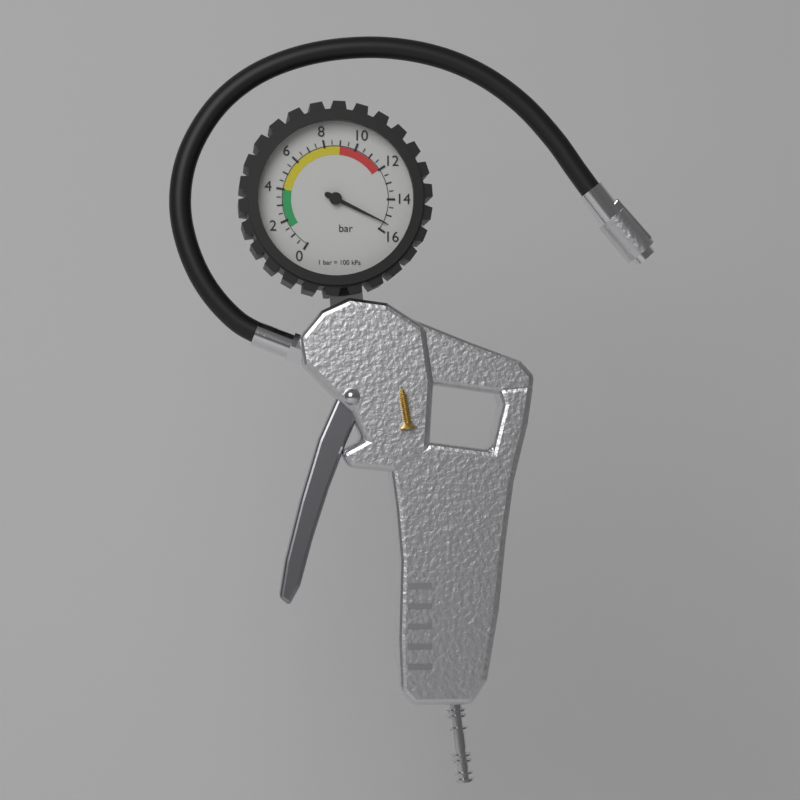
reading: 15.5 bar
